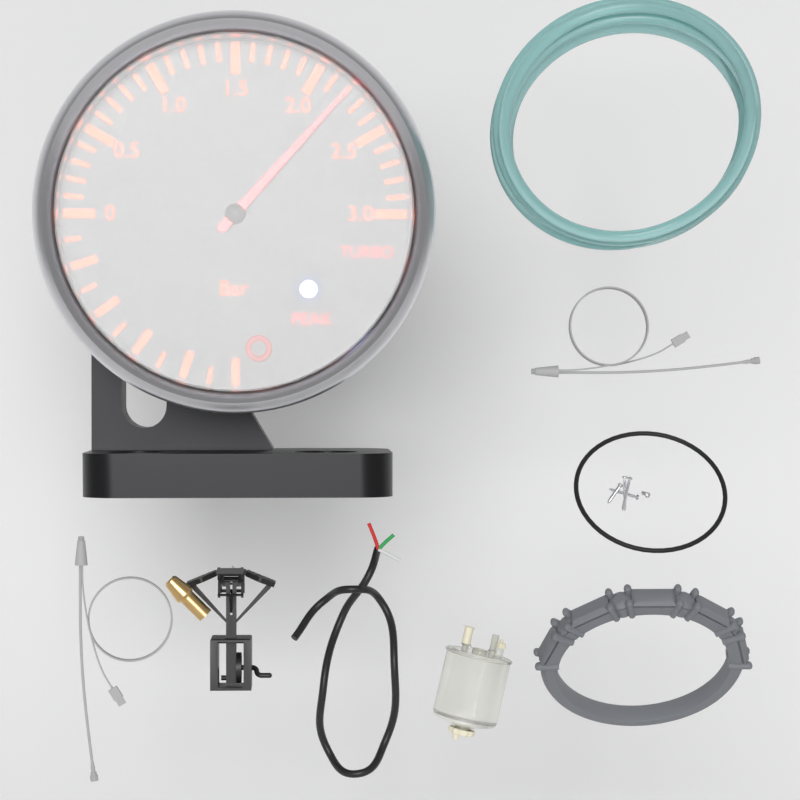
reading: 2.2 bar
